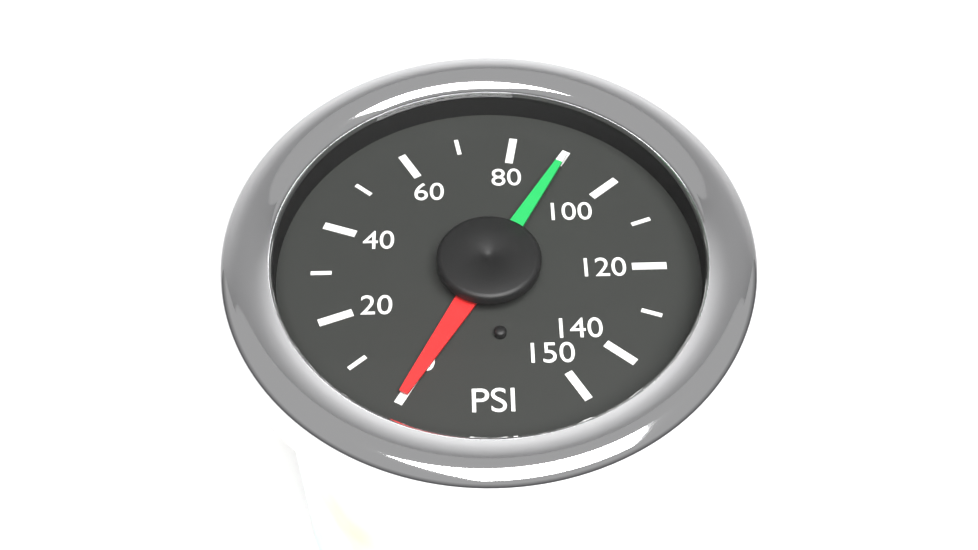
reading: 90 PSI
